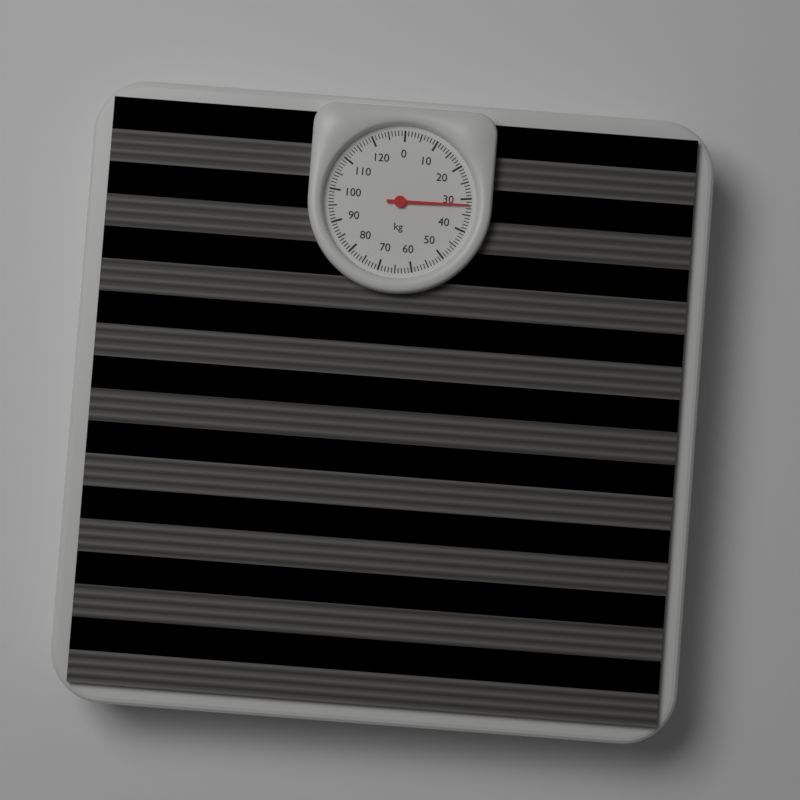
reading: 32 kg
